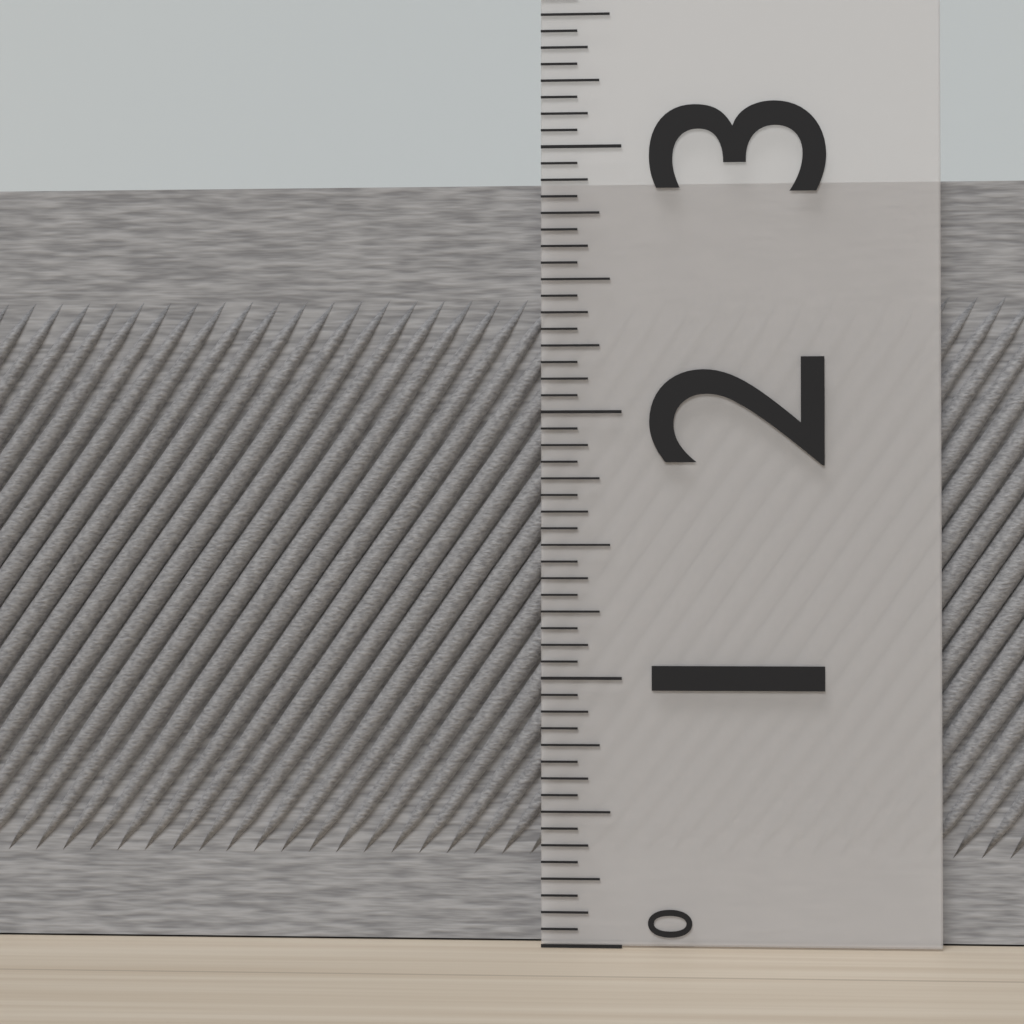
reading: 2.8750 (no unit)
